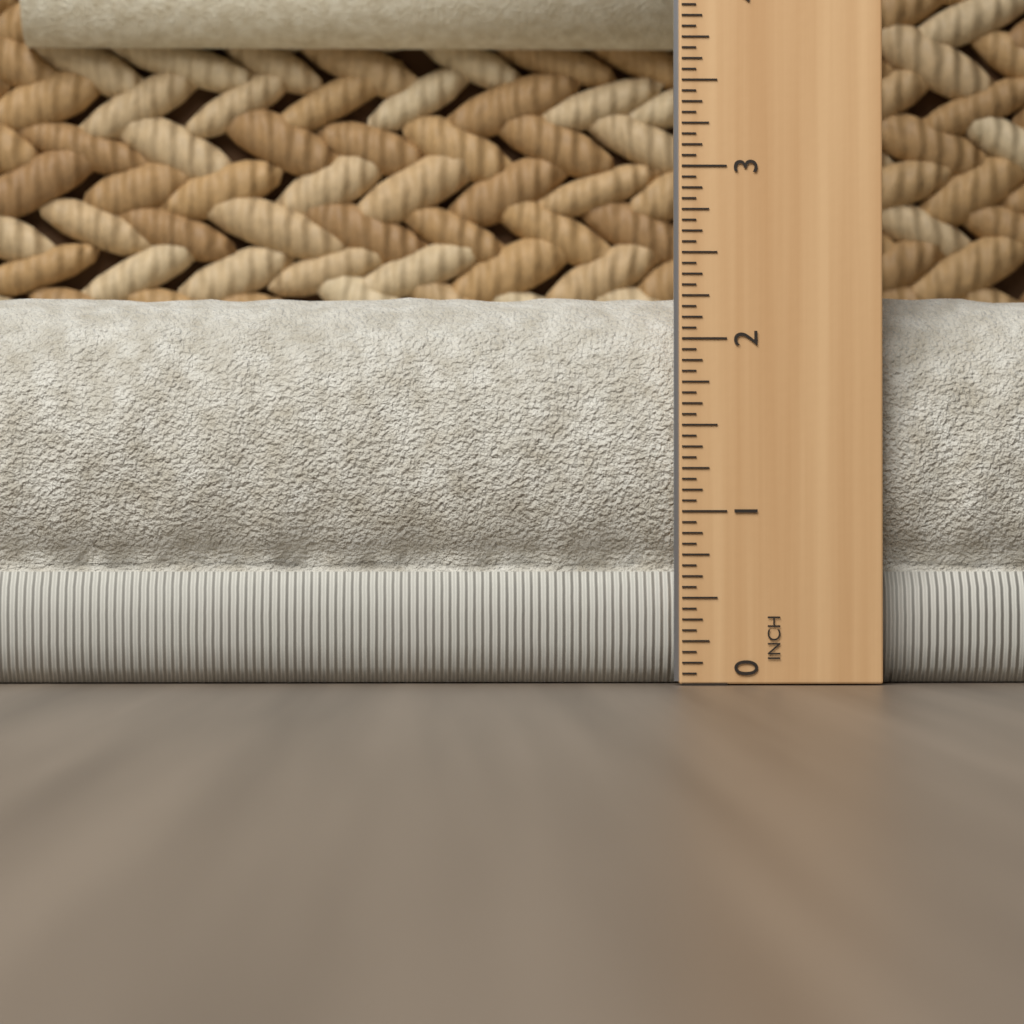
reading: 2.3125 in
